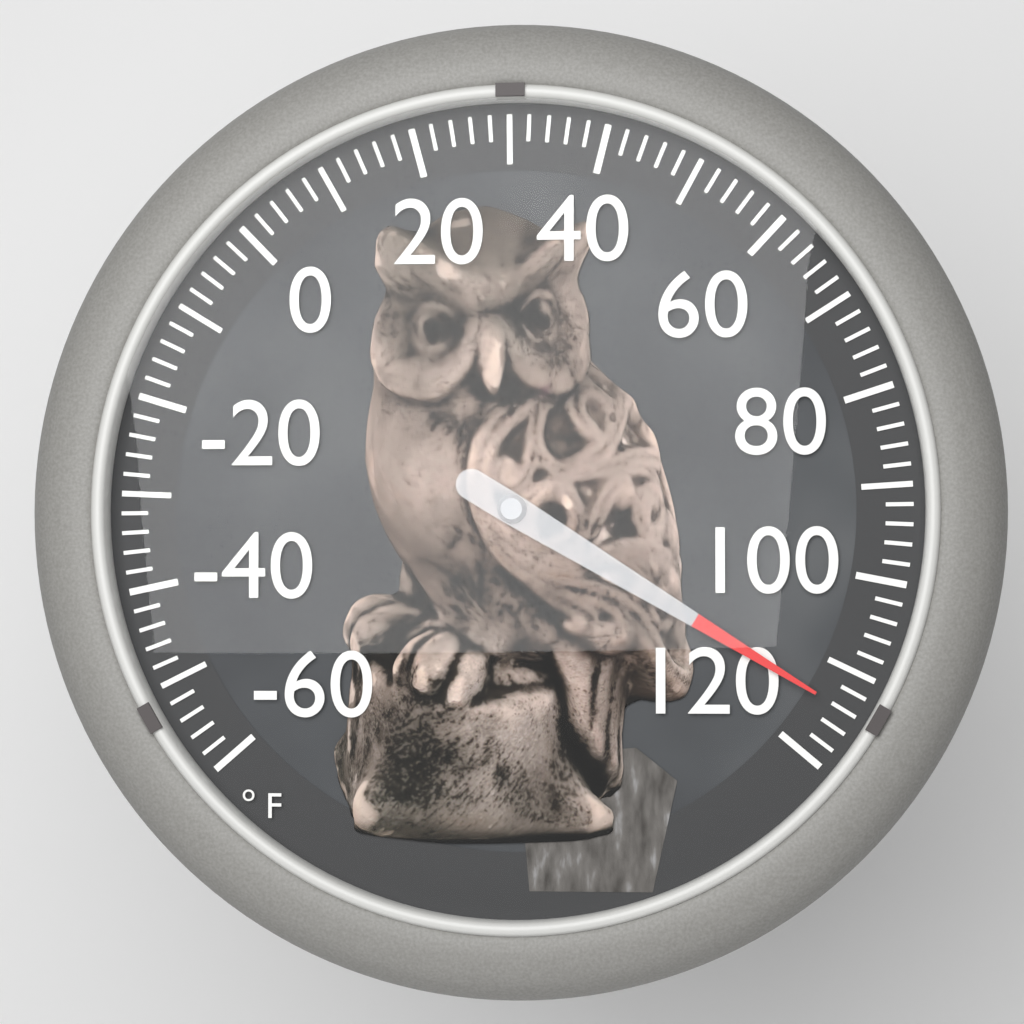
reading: 114 °F
